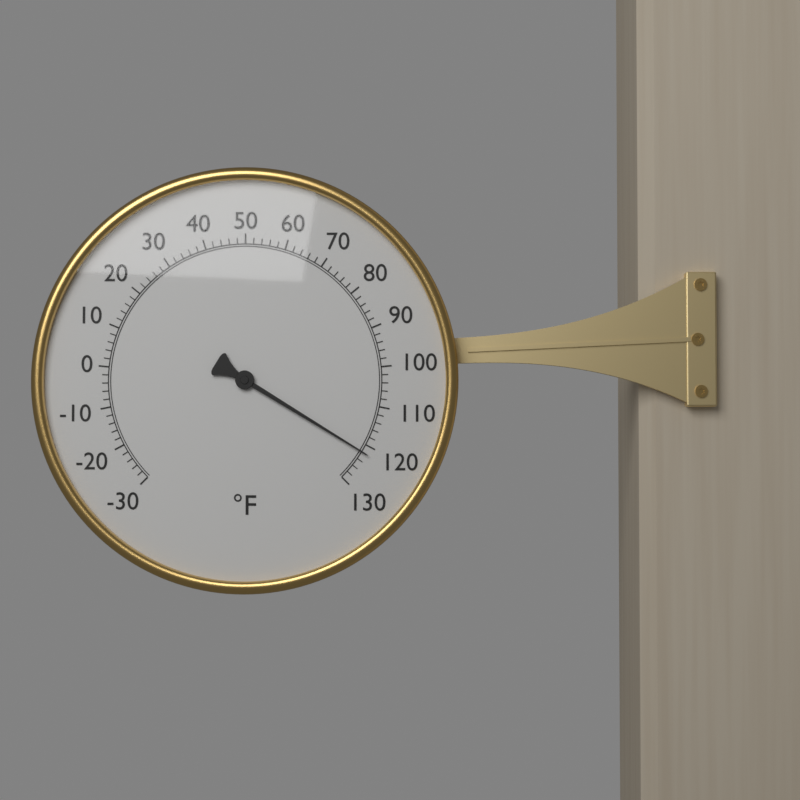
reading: 122 °F
